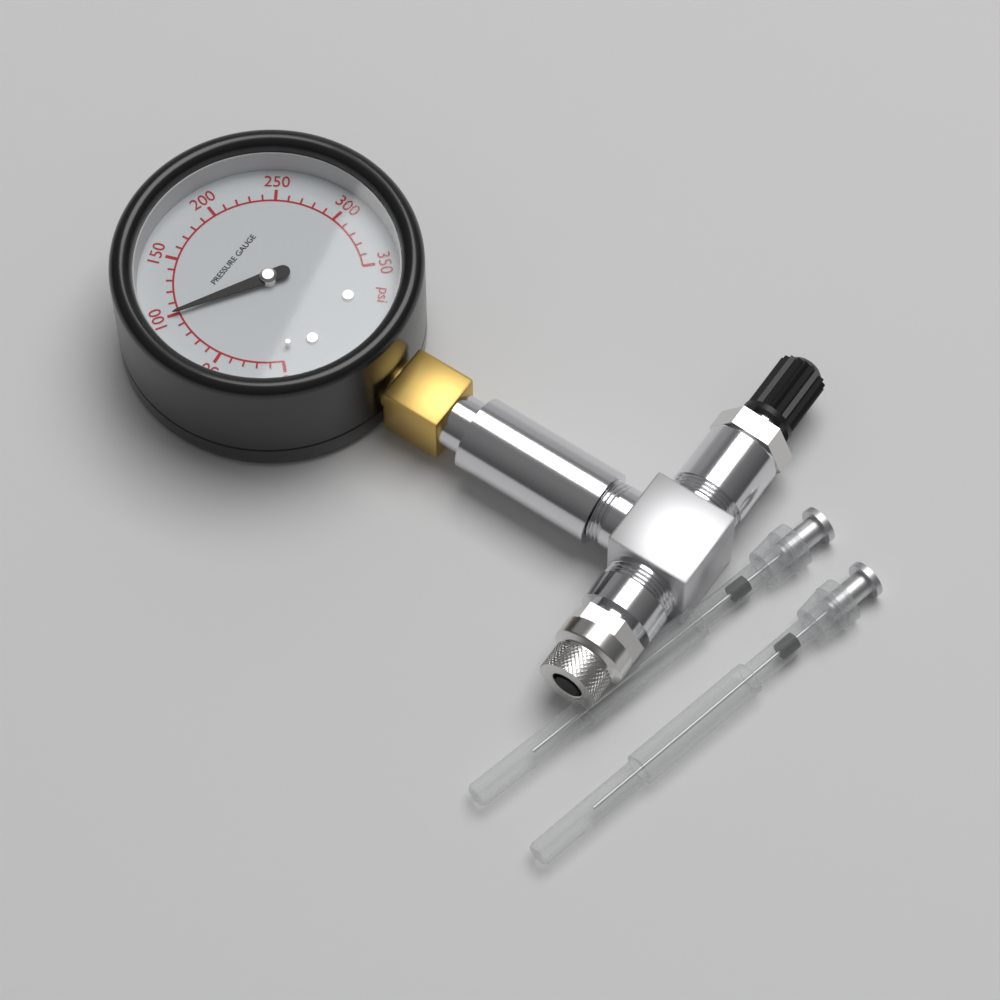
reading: 100 psi
